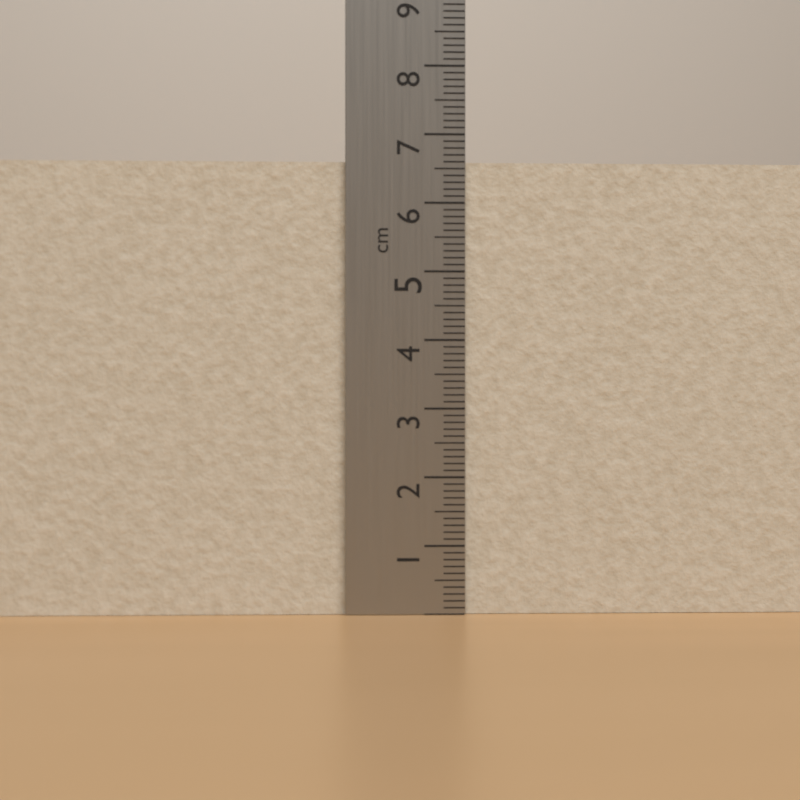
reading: 6.6 cm
